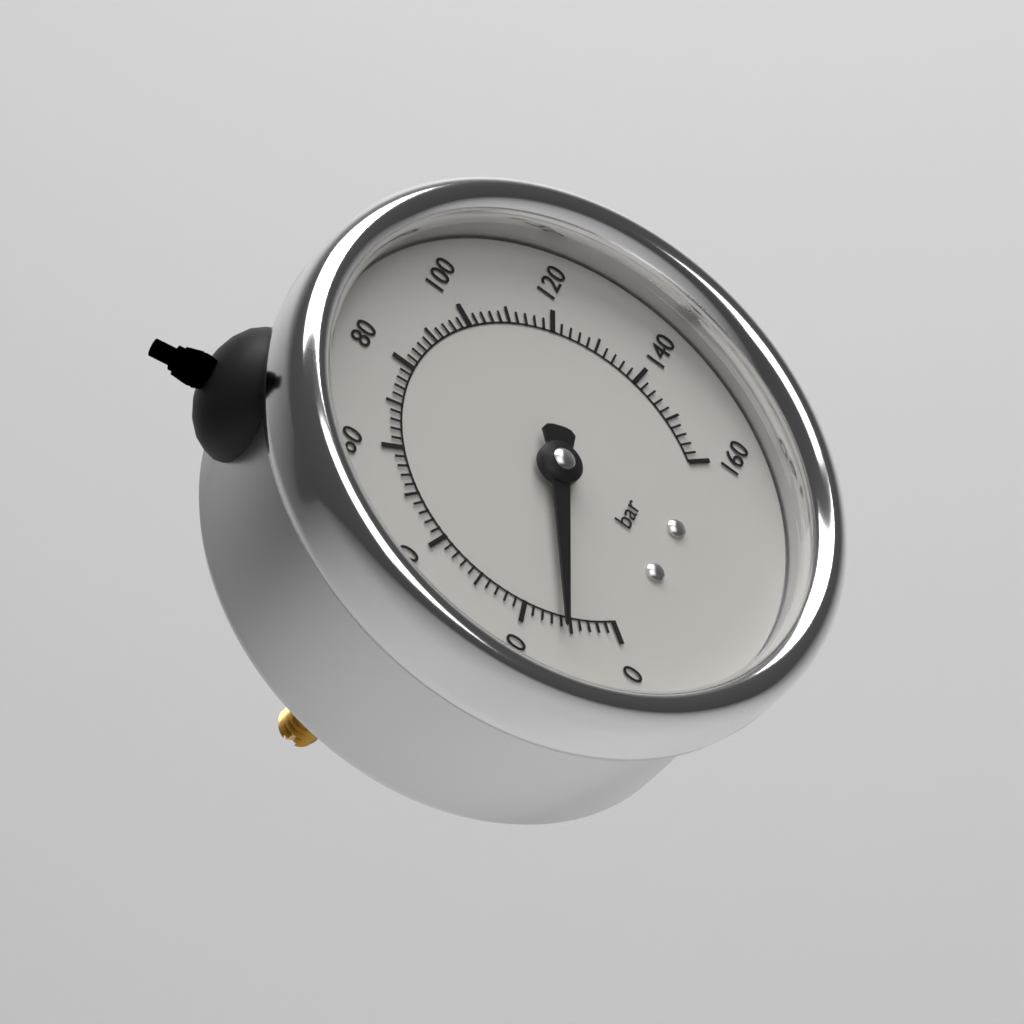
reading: 12 bar
